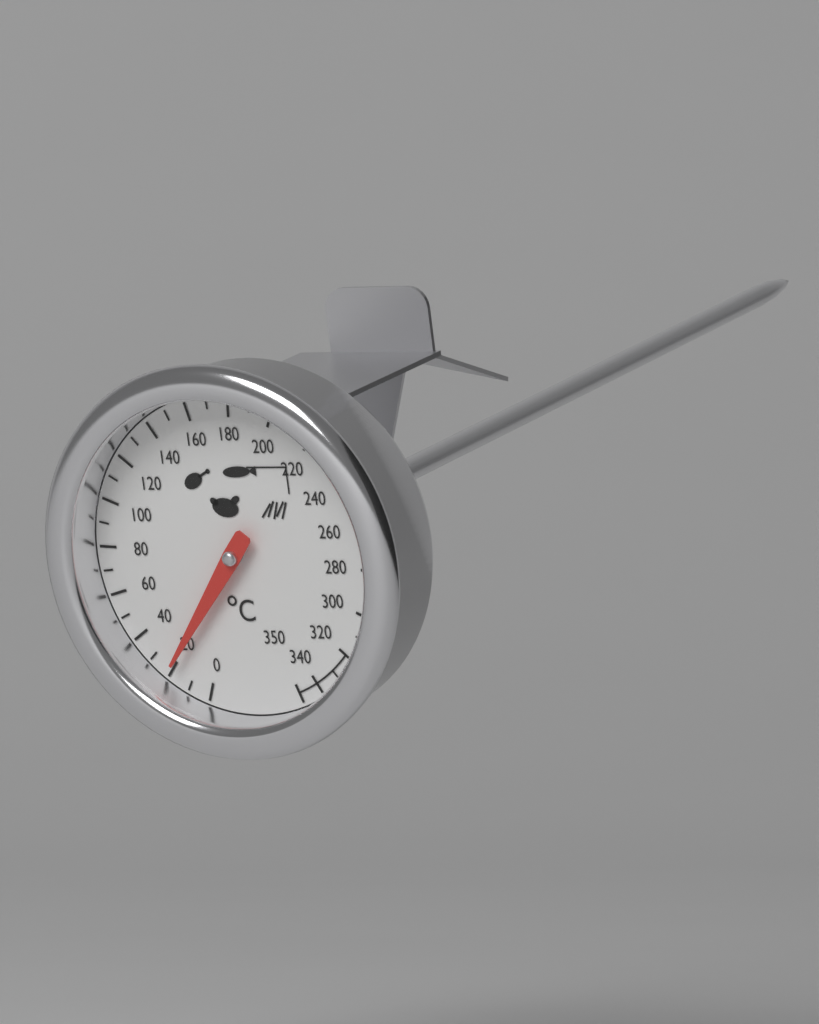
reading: 20 °C
